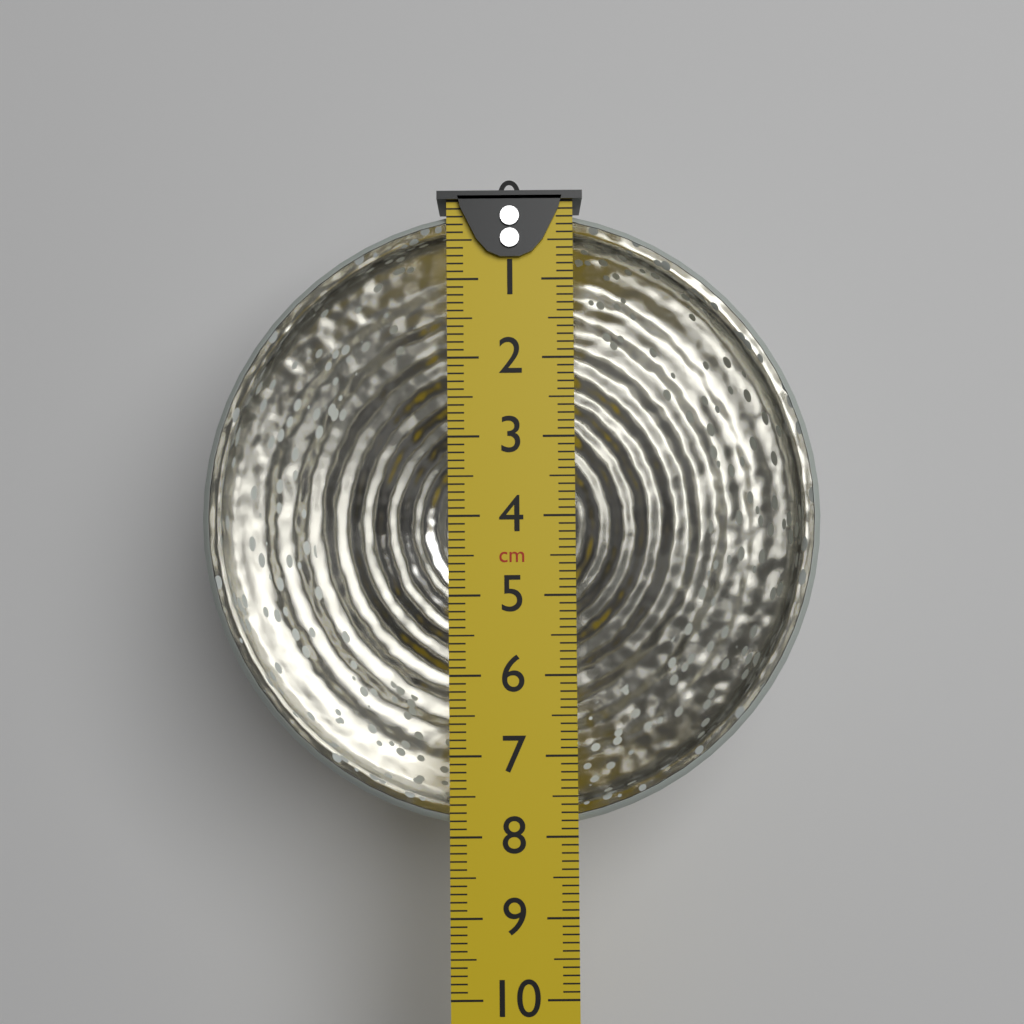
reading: 8.0 cm
